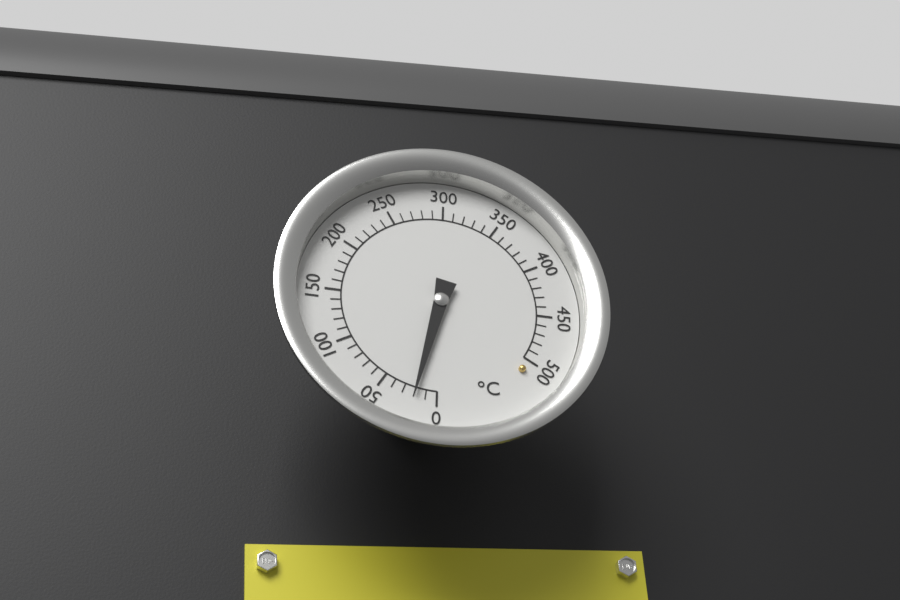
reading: 20 °C
